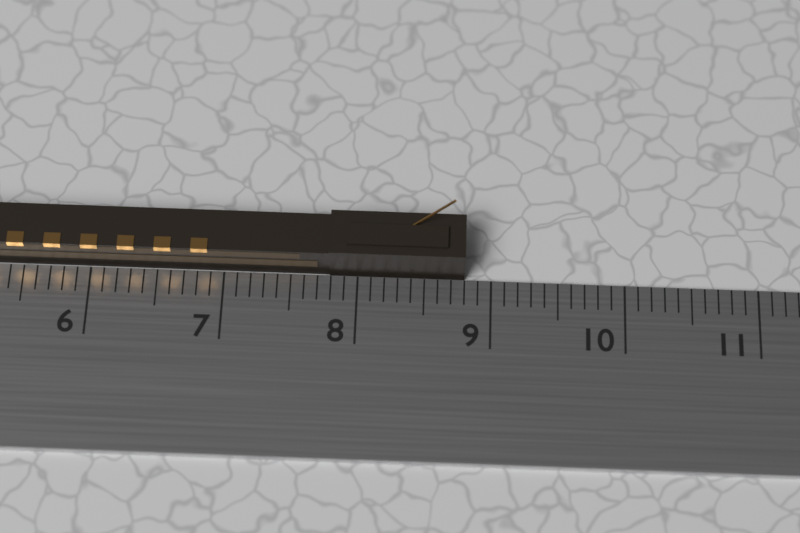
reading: 8.8 cm
